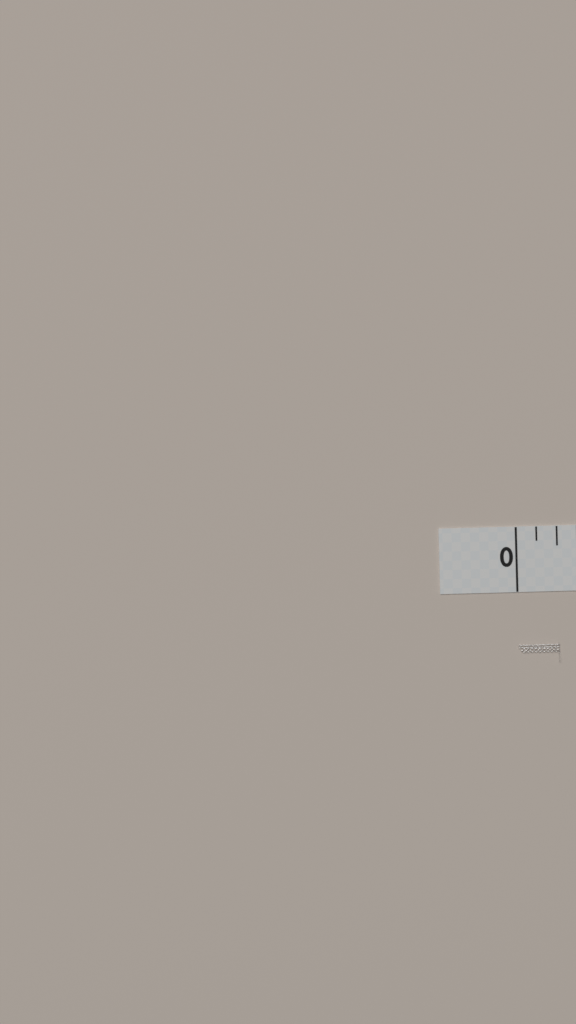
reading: 0.250 in
